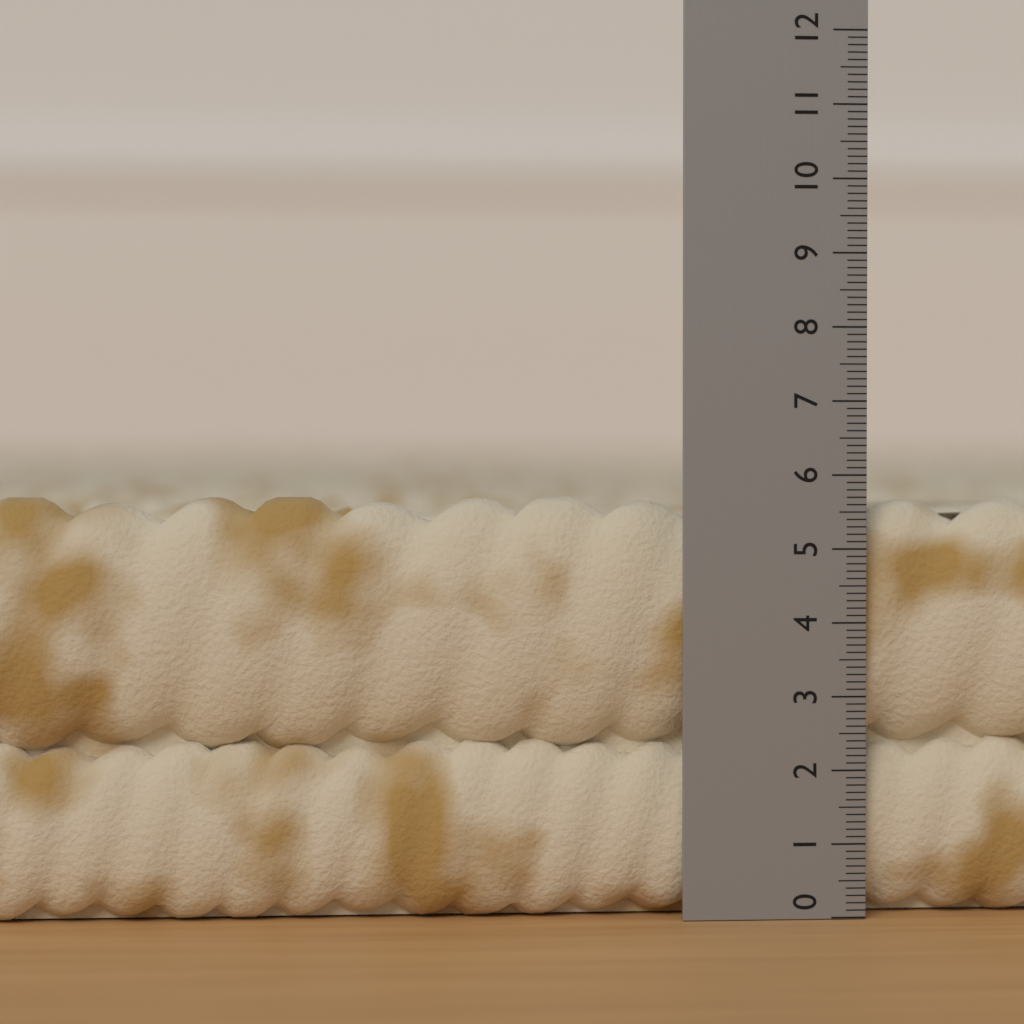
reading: 5.7 (no unit)
